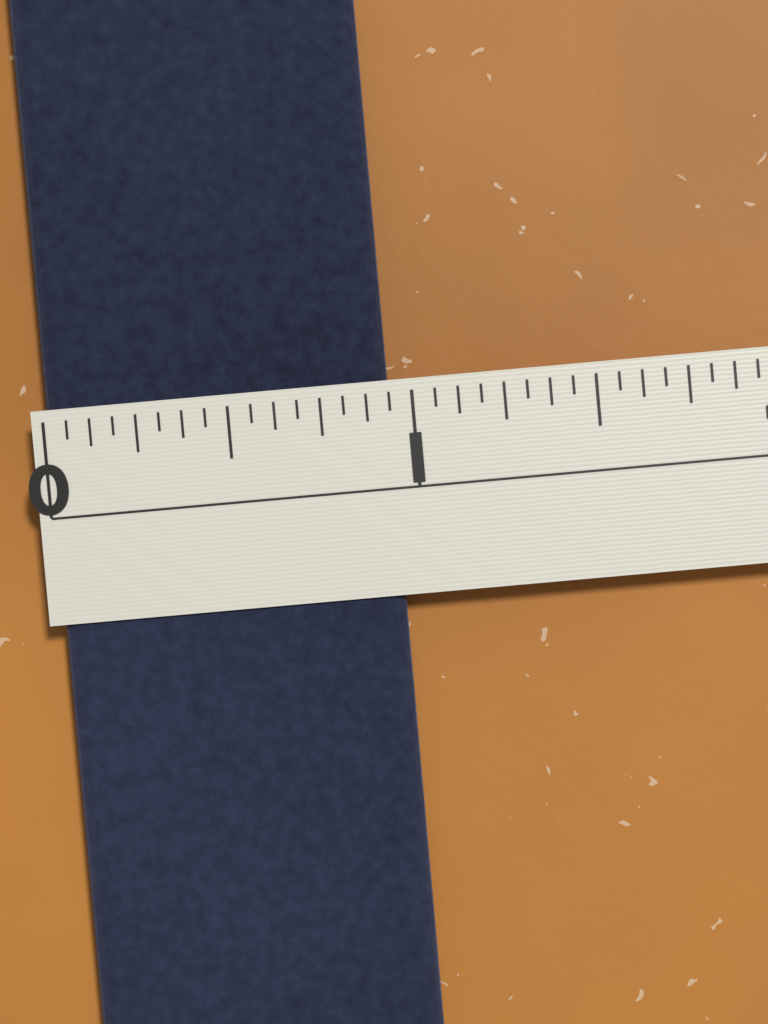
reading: 0.9375 in
